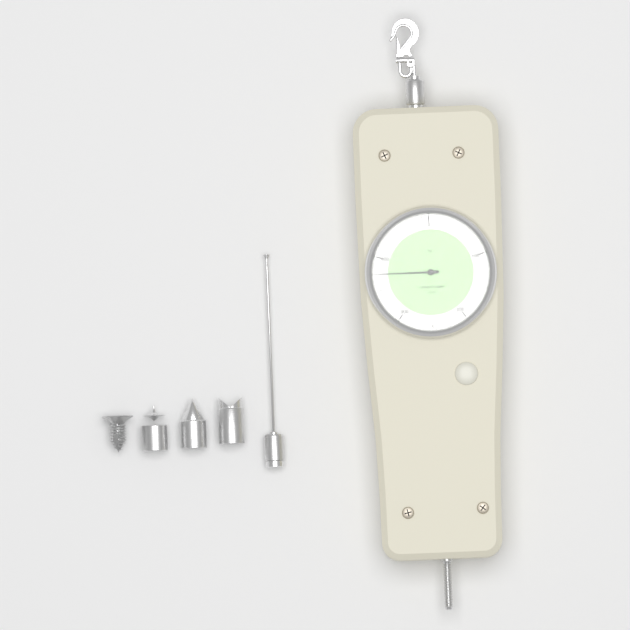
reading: 375 N
